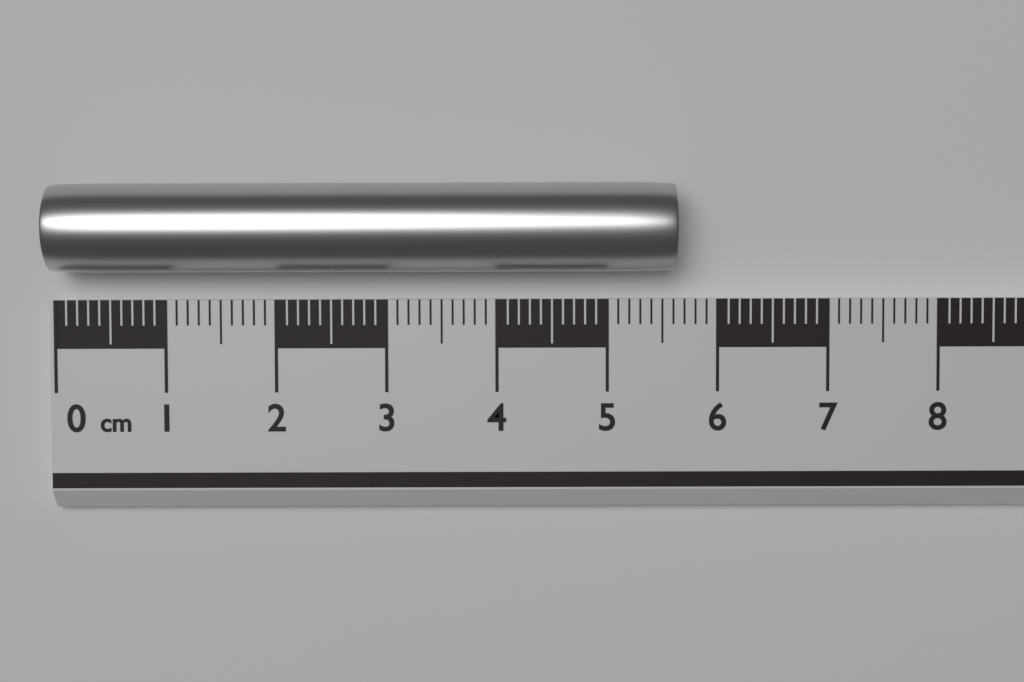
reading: 5.6 cm
